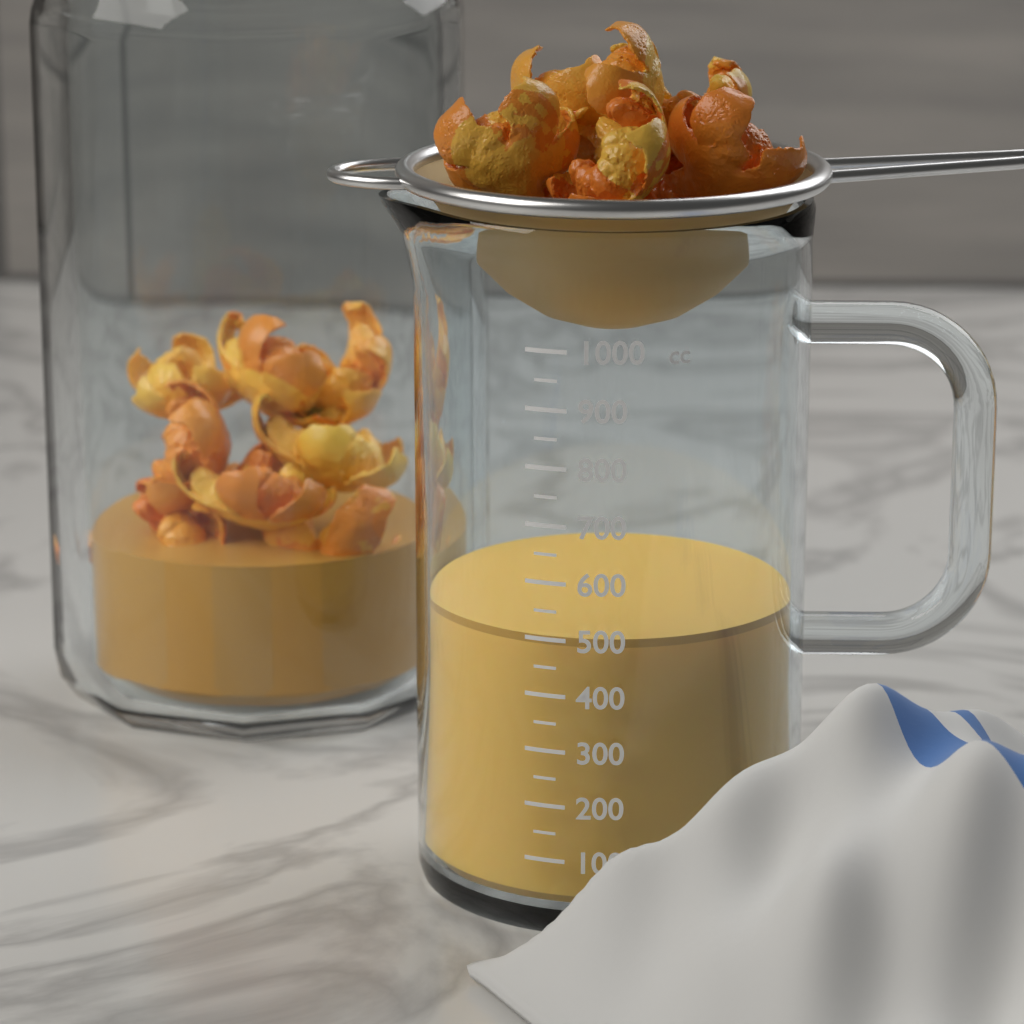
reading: 500 cc
